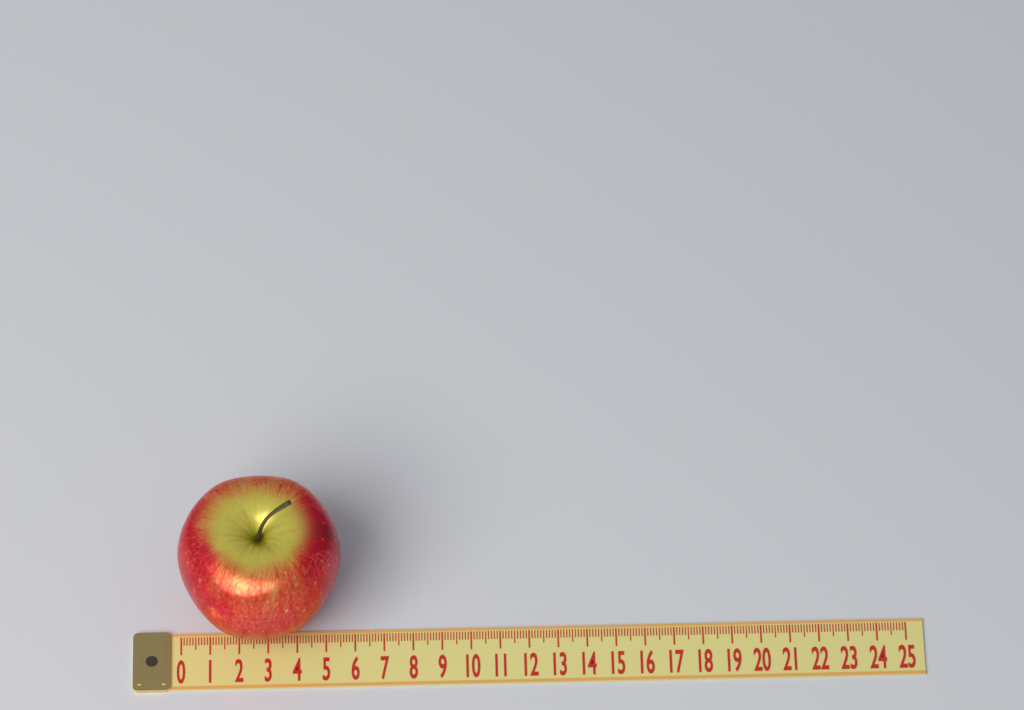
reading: 5.6 (no unit)
